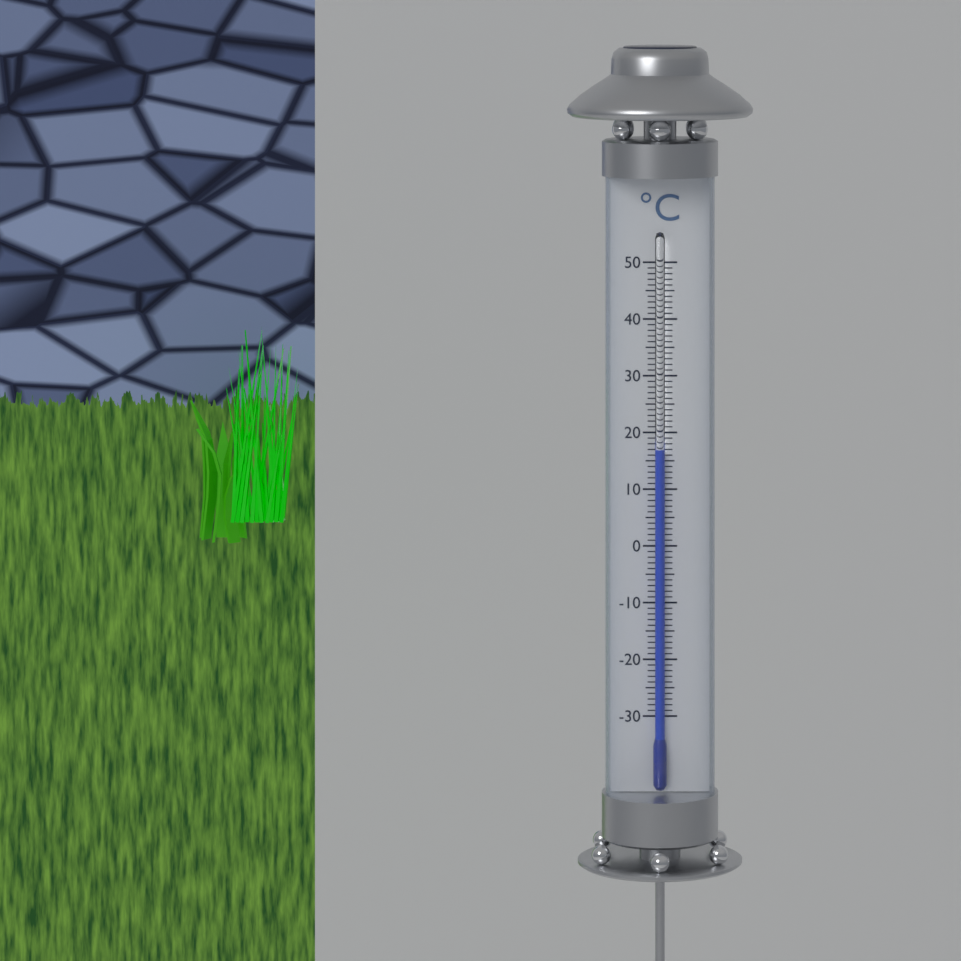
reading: 17 °C
